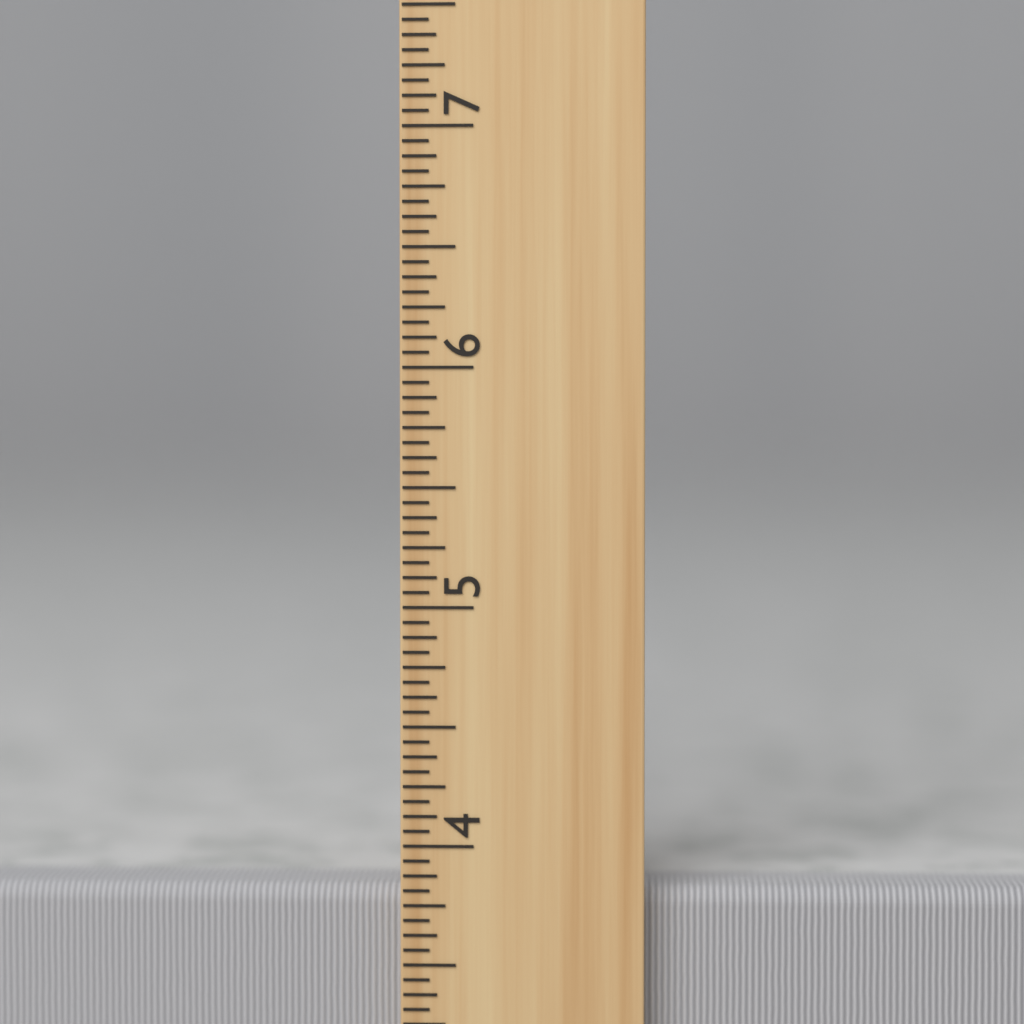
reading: 3.8125 inch
